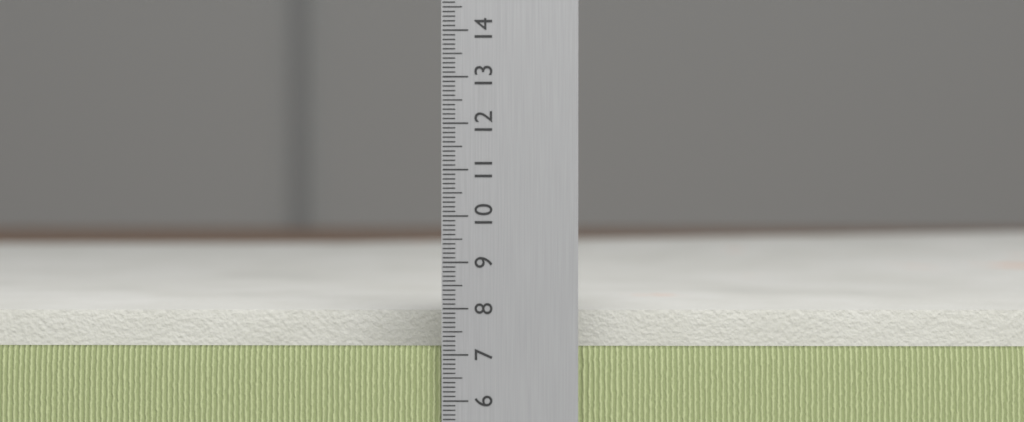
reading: 7.7 (no unit)
